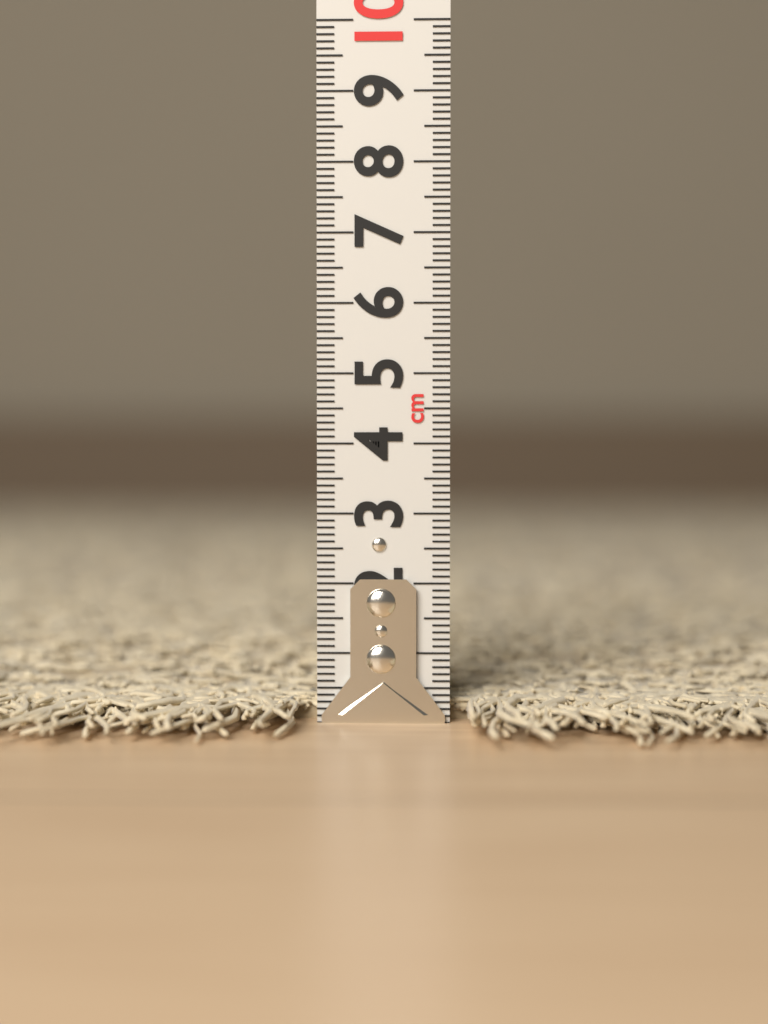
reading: 0.9 cm
